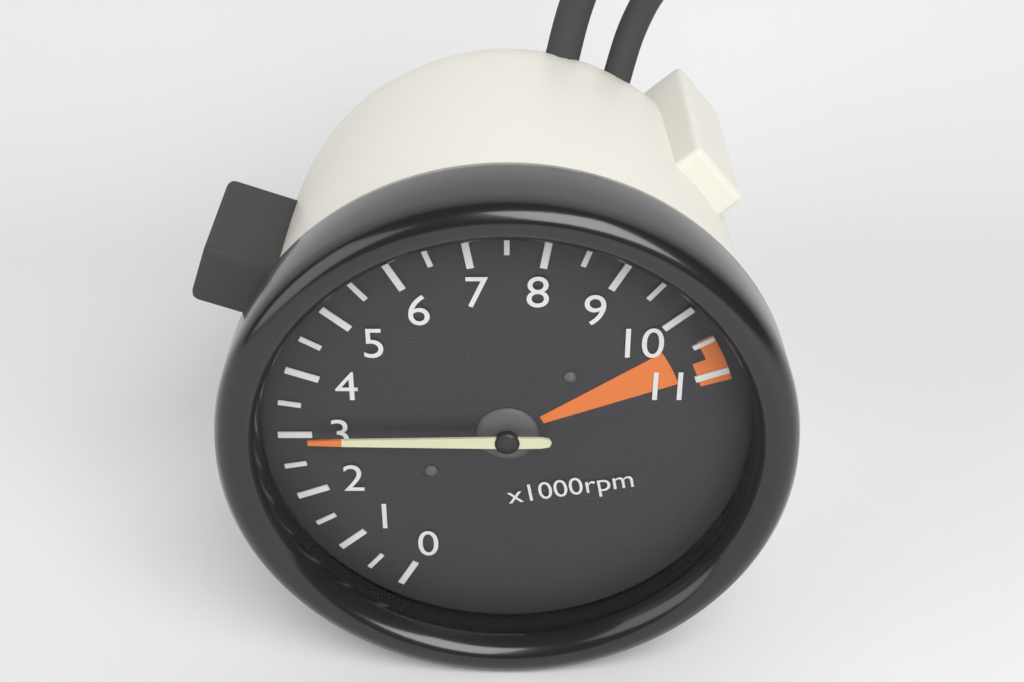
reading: 3.0 x1000rpm
